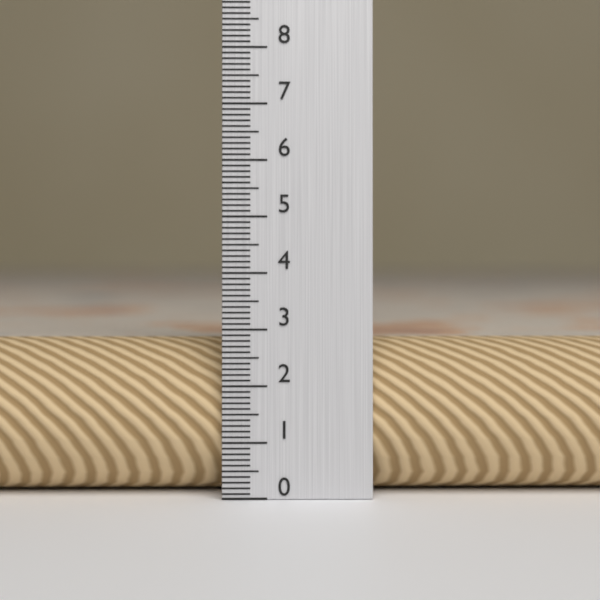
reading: 2.8 (no unit)
